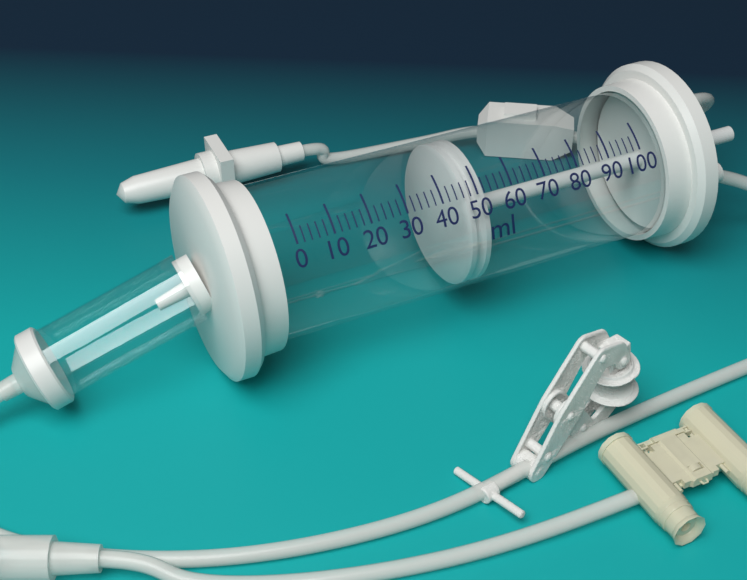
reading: 46 ml
